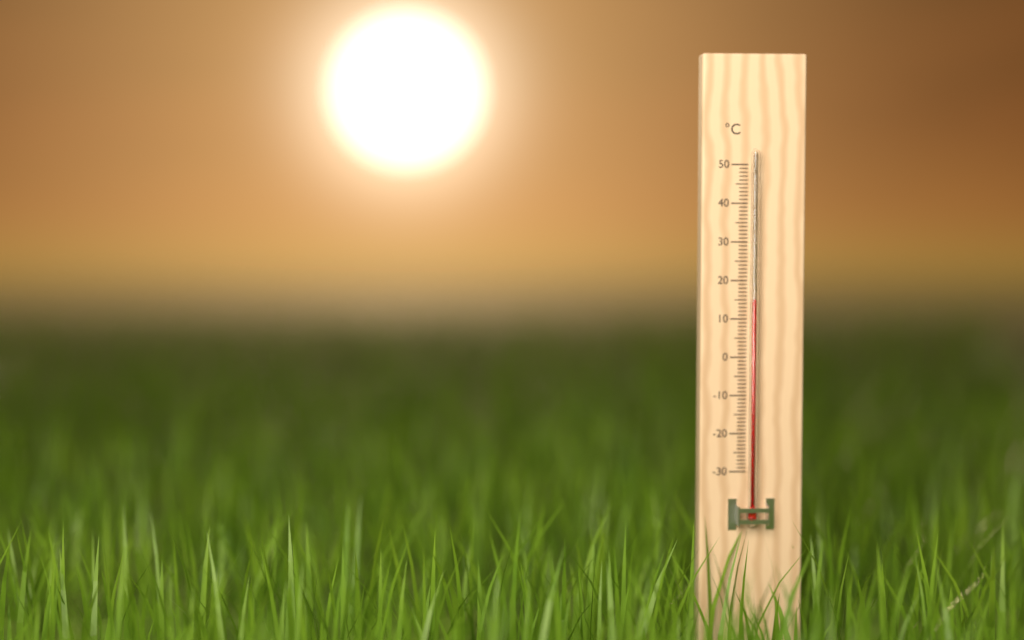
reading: 15 °C
